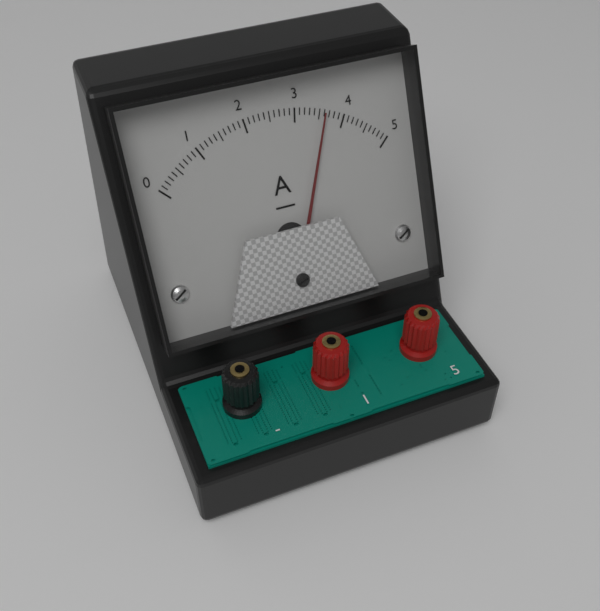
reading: 3.6 A
